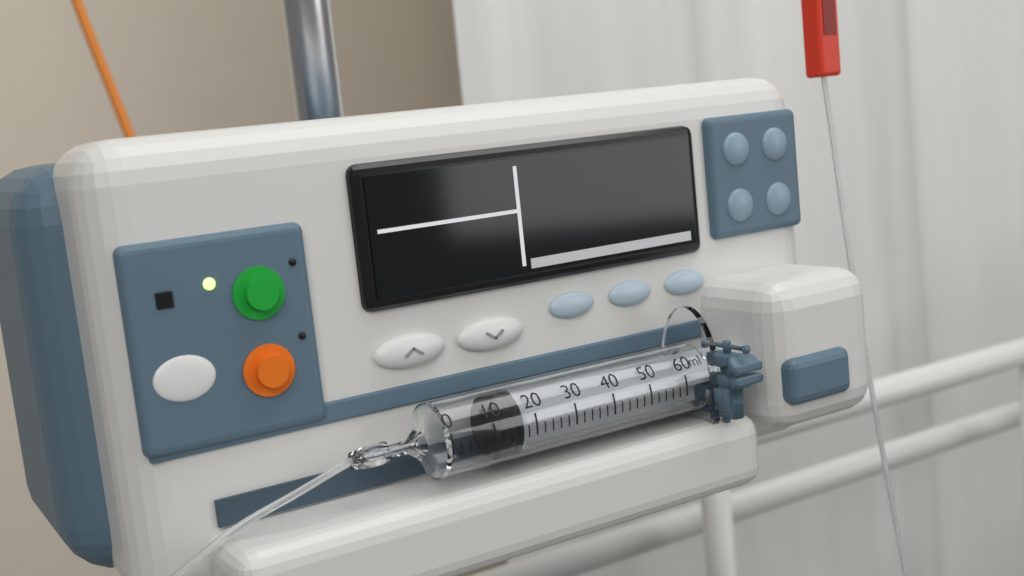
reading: 12 ml
